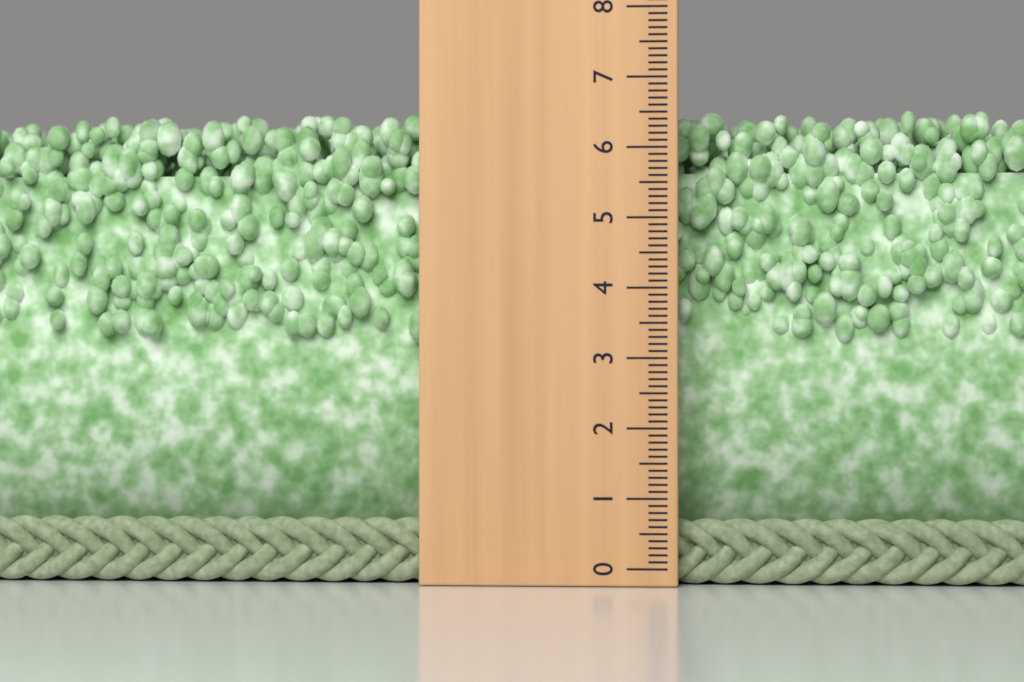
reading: 6.6 (no unit)
